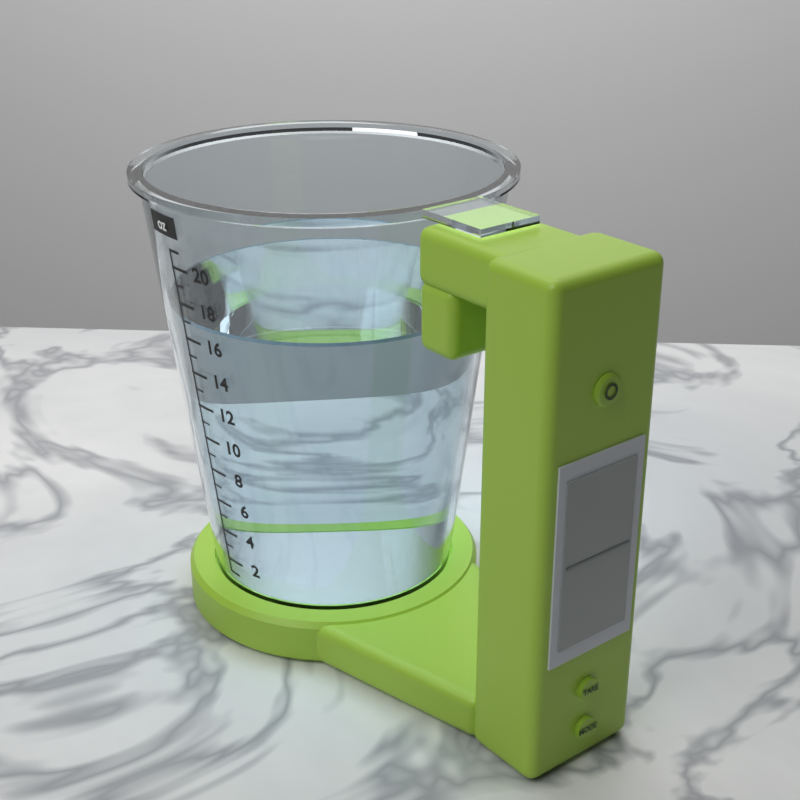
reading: 17 oz
